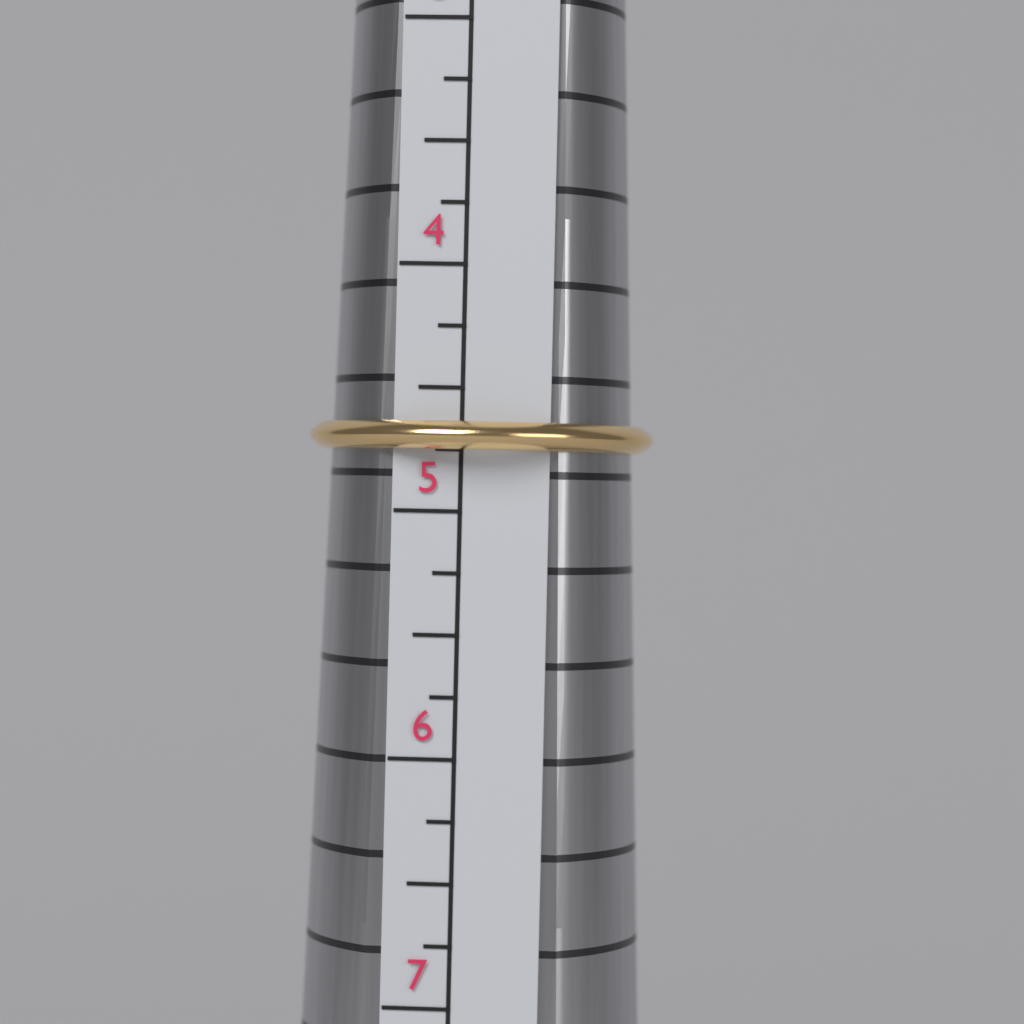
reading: 4.75 (no unit)
